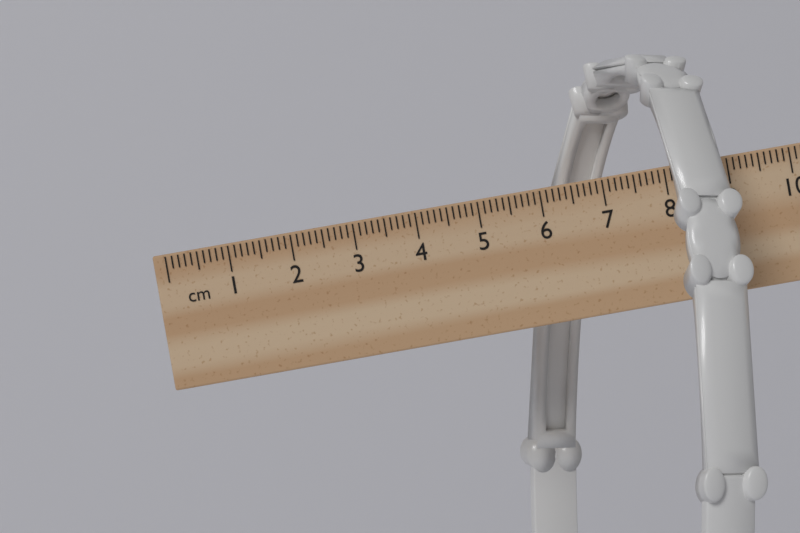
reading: 8.8 cm
